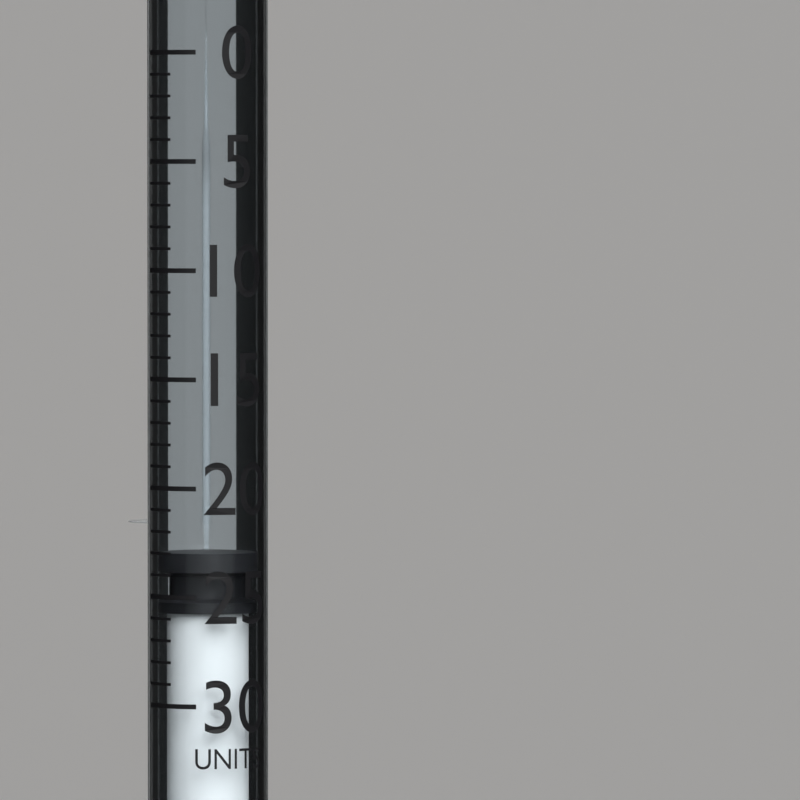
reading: 23 units
